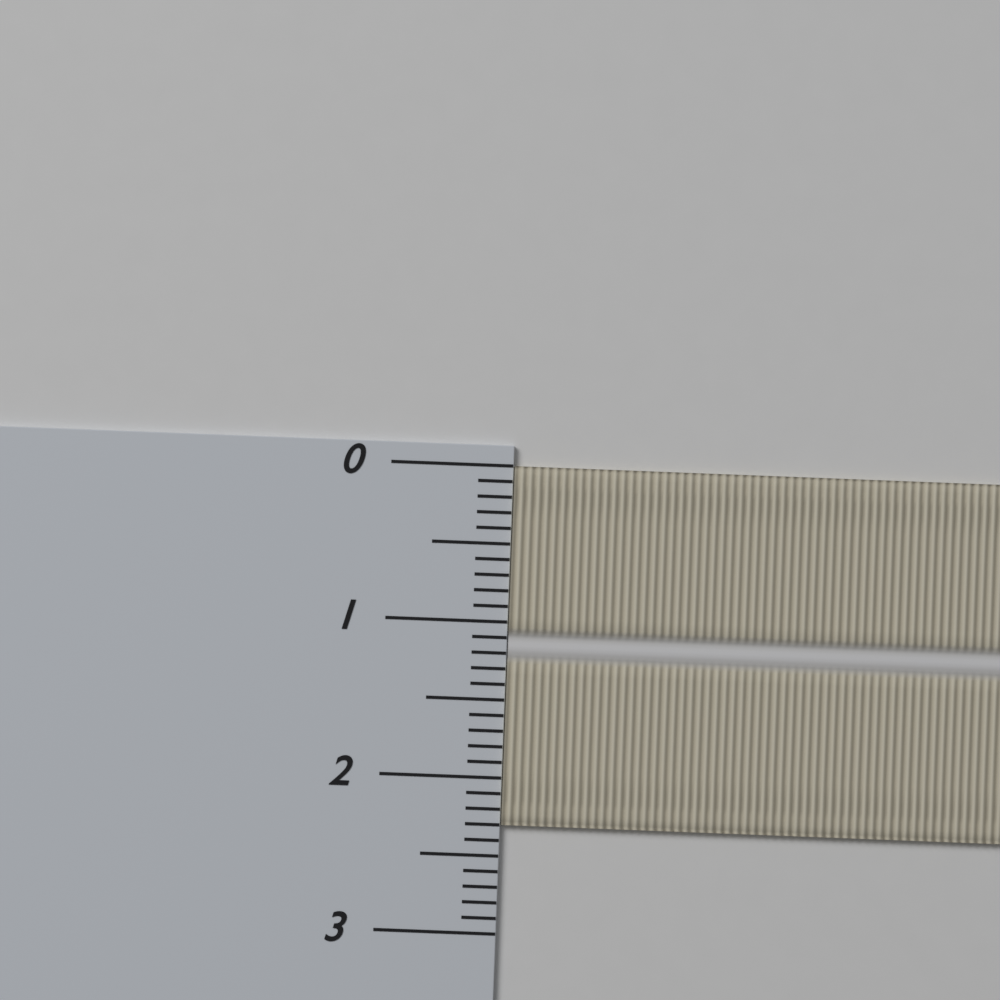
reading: 2.3 (no unit)
